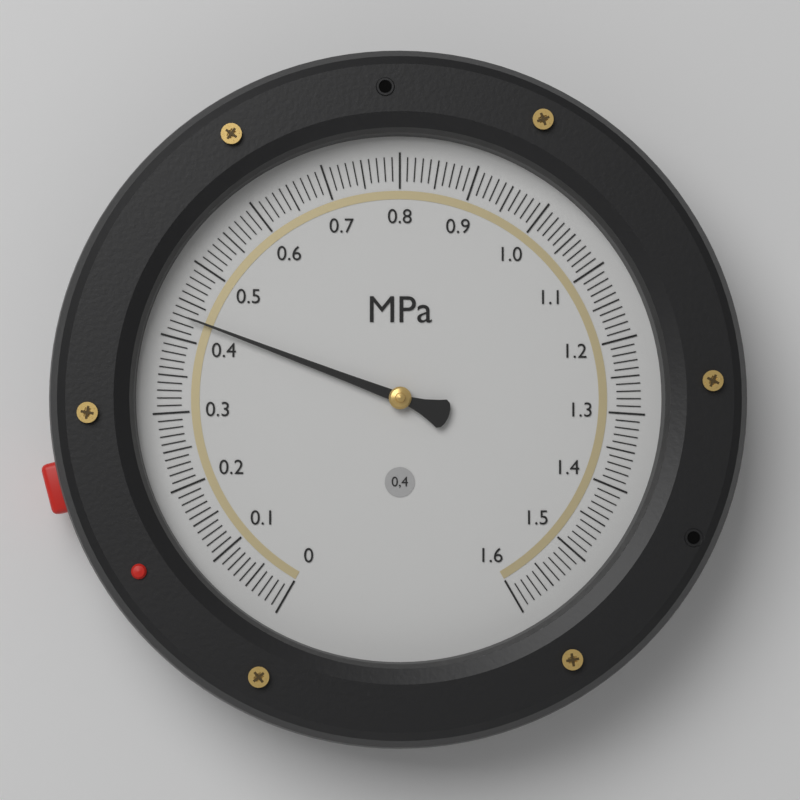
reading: 0.43 MPa
